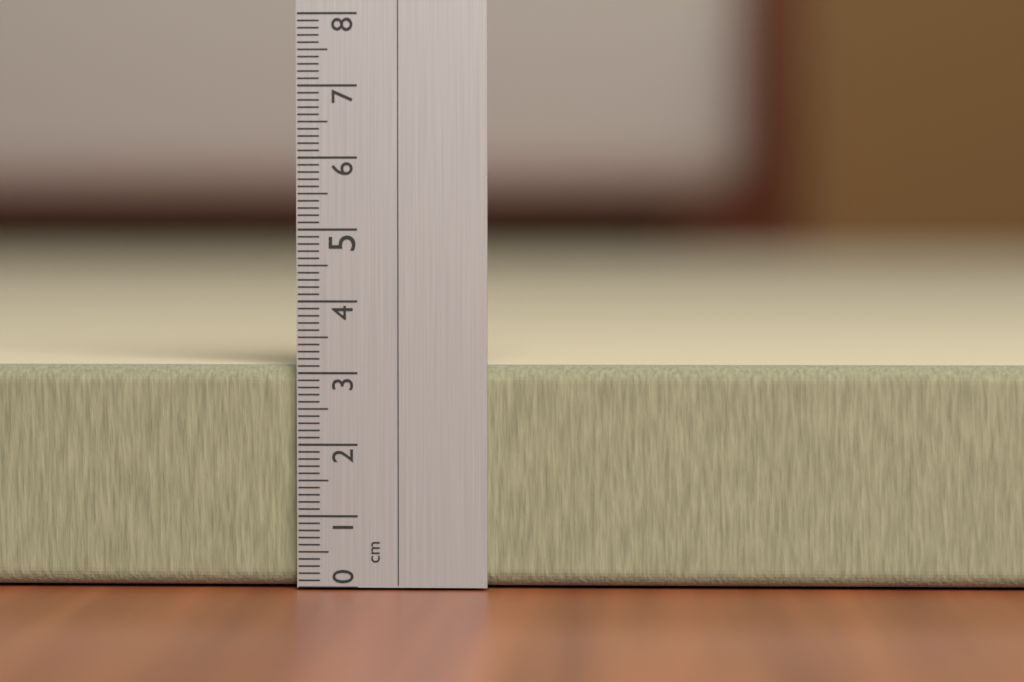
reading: 3.1 cm
